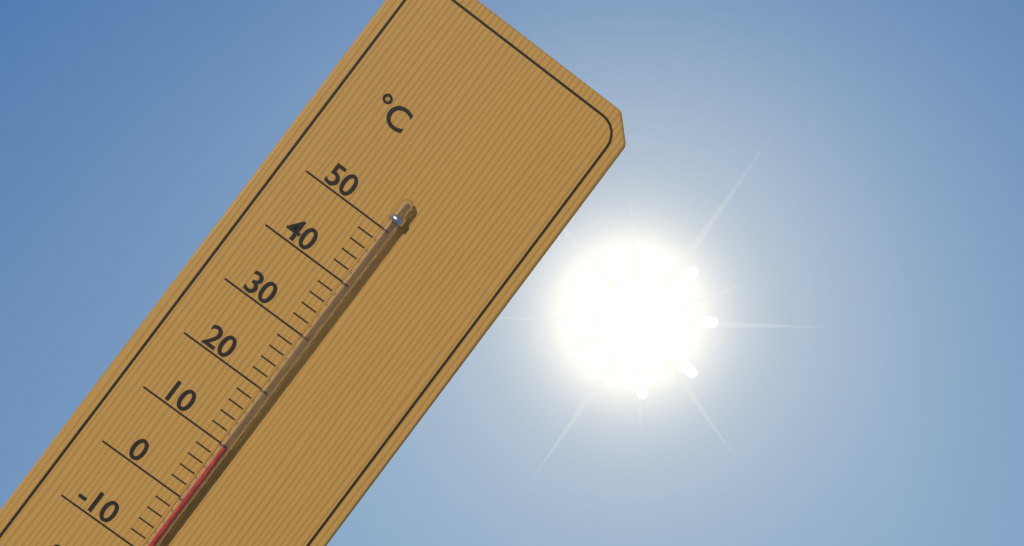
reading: 10 °C
